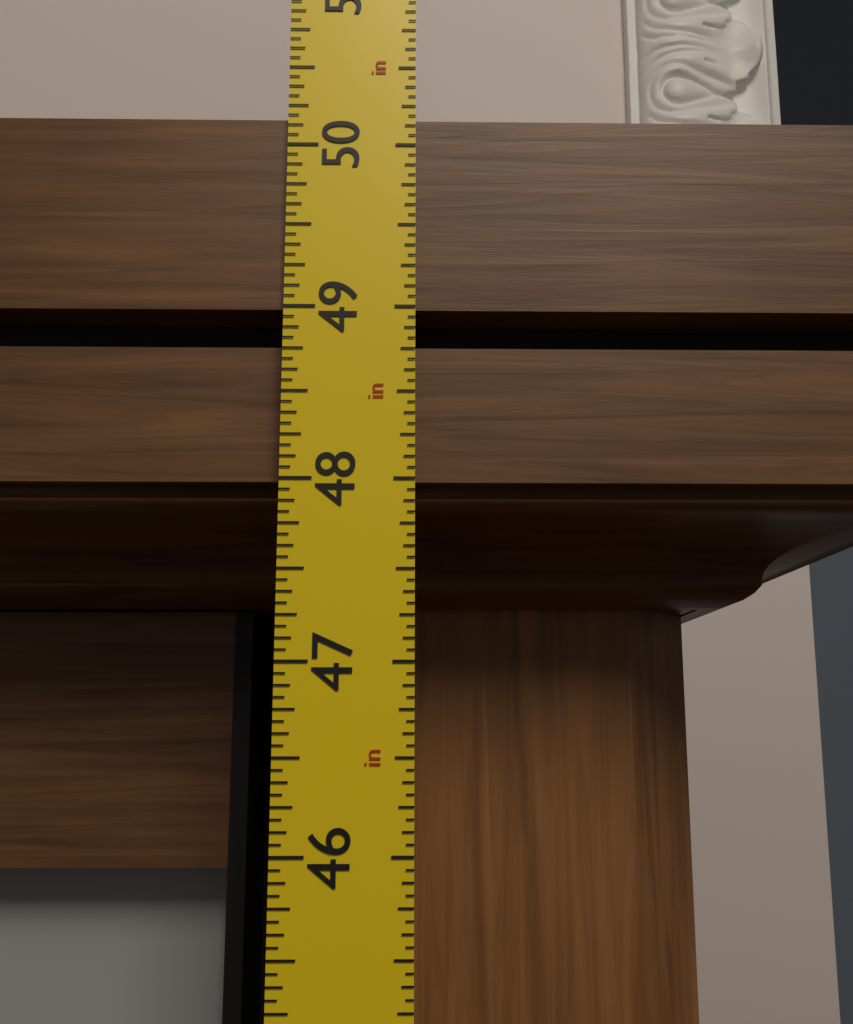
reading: 50.1875 in
